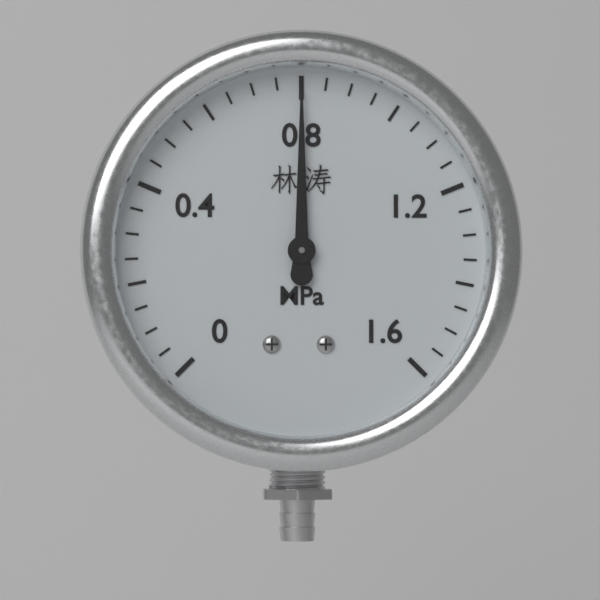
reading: 0.80 MPa
